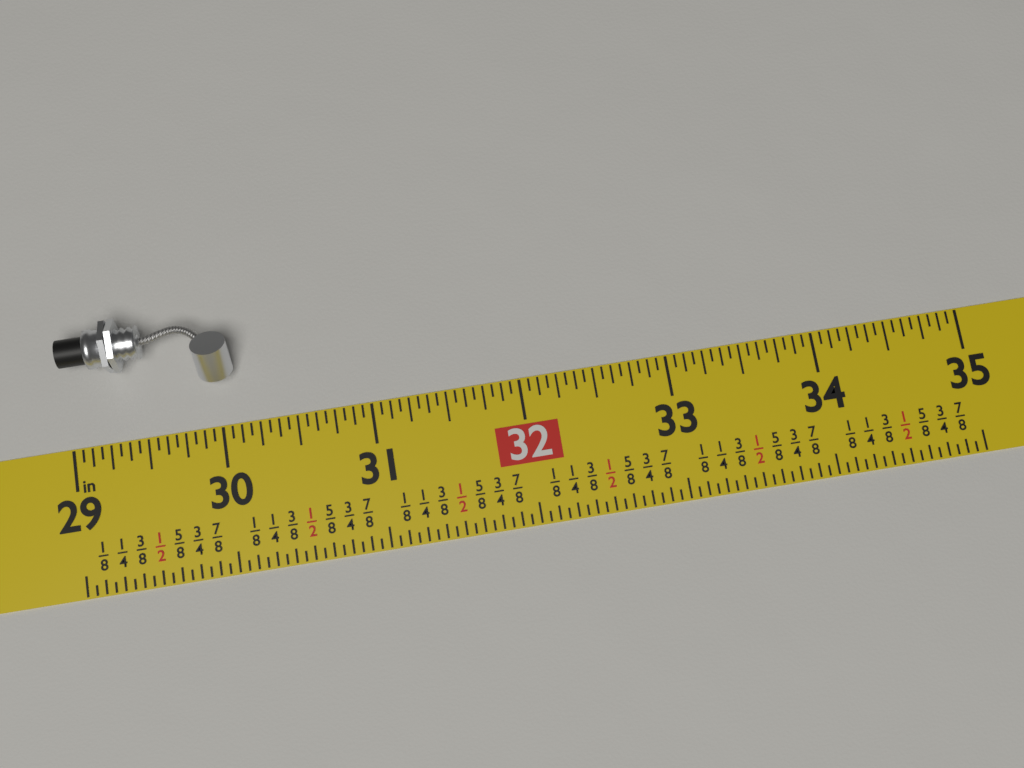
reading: 30.1250 in
